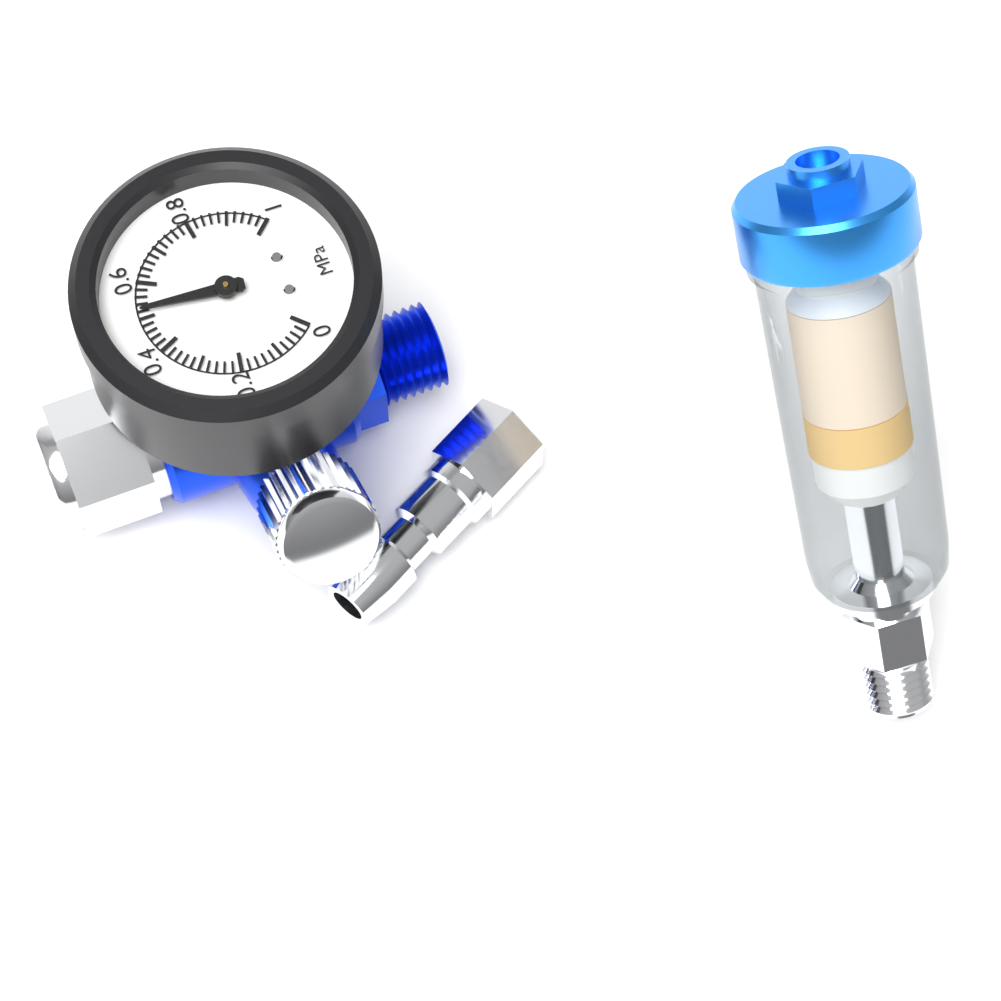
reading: 0.52 MPa
